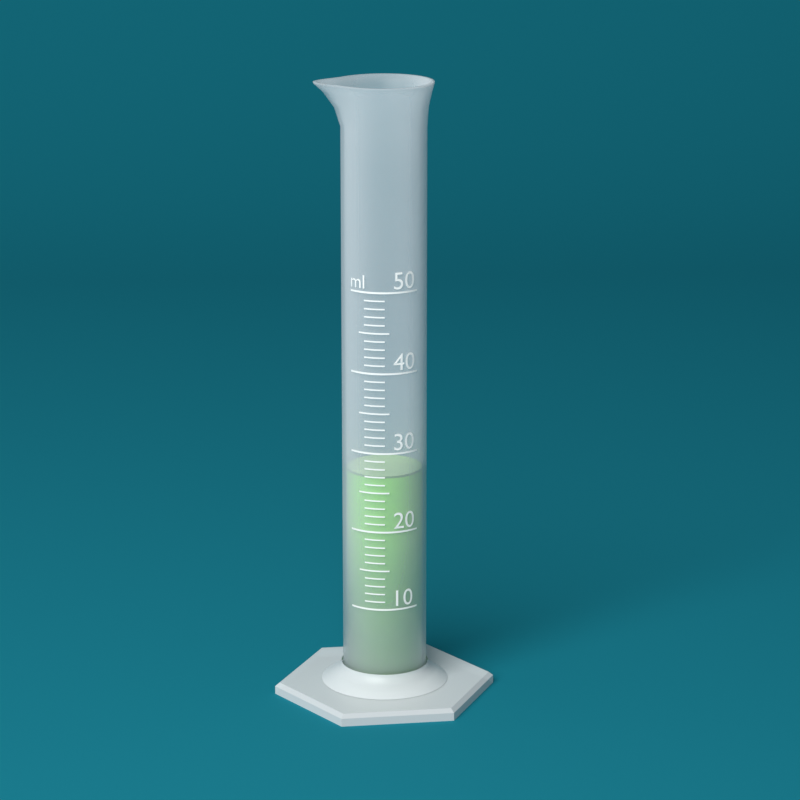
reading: 27 ml
